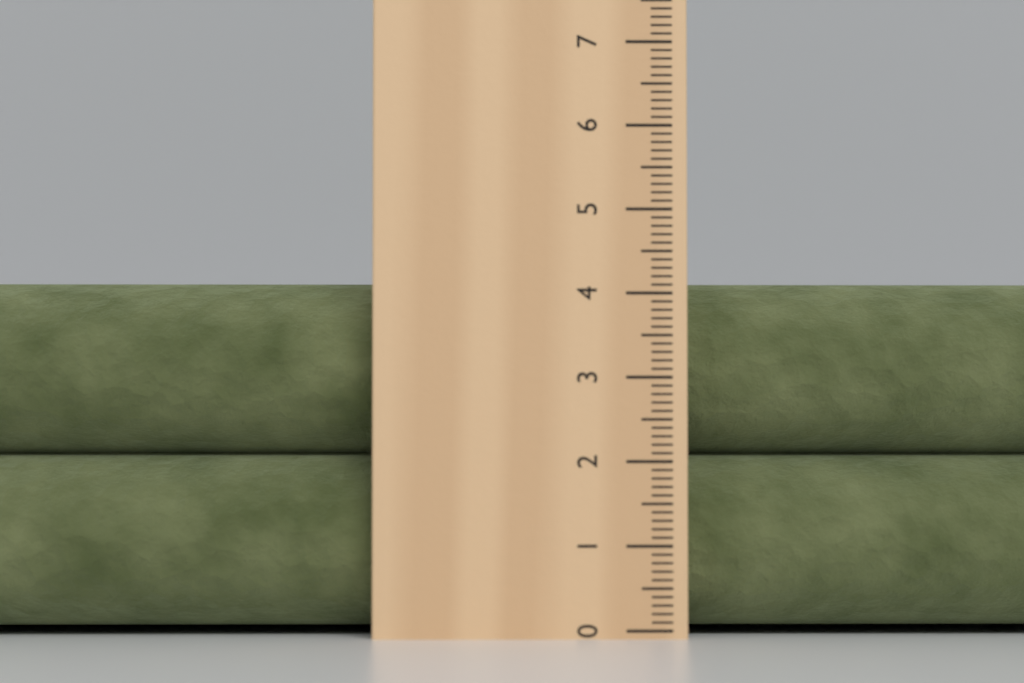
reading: 4.2 cm
